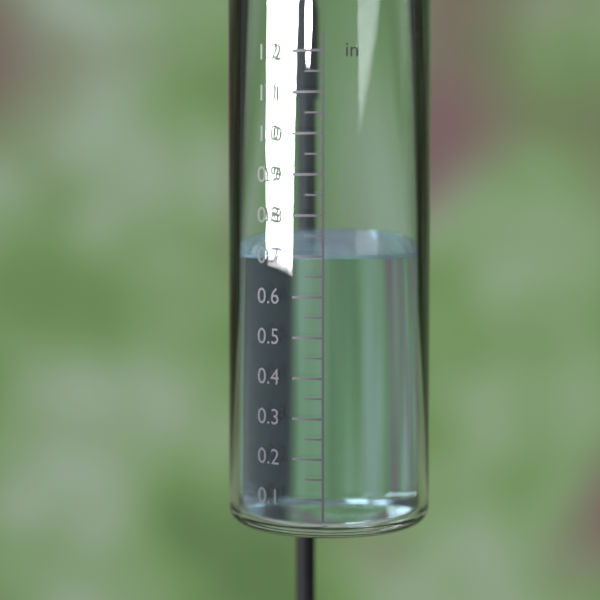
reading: 0.70 in
